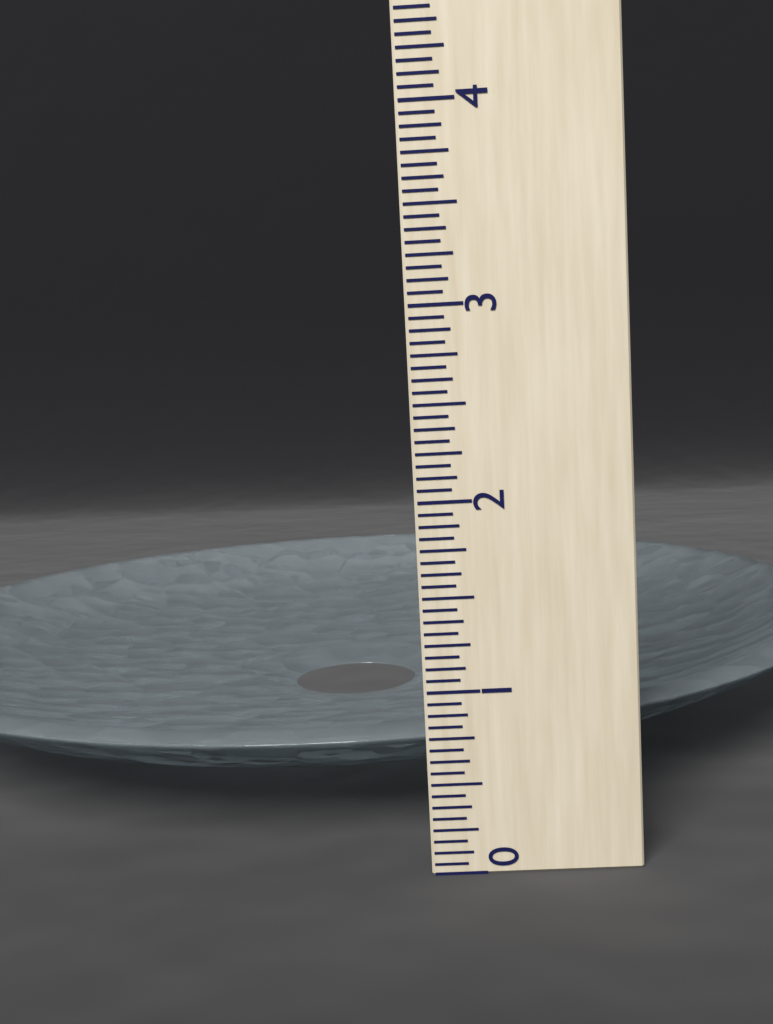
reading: 0.7500 (no unit)
